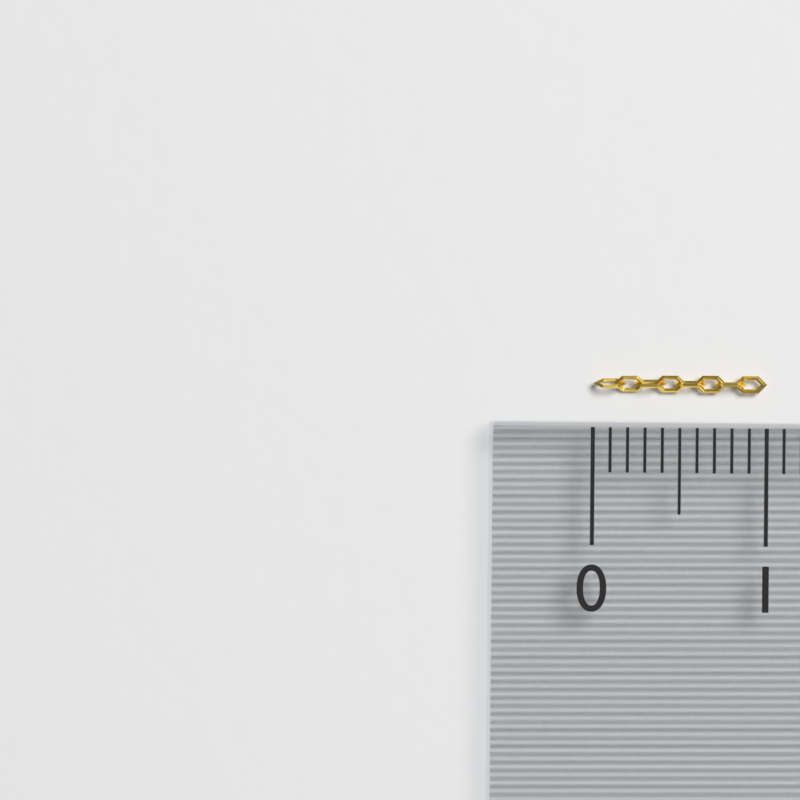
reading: 1.0 (no unit)
